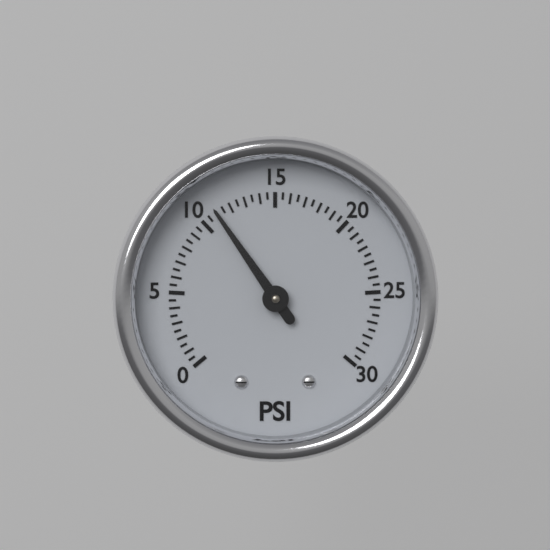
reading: 11.0 psi
